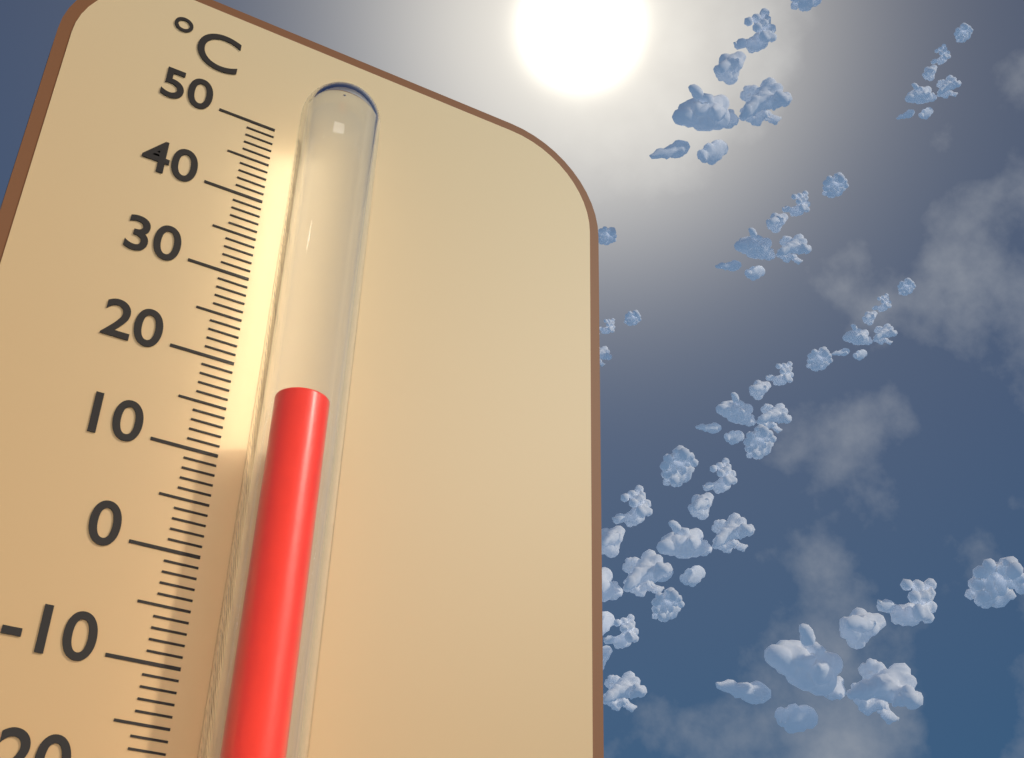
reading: 14 °C
